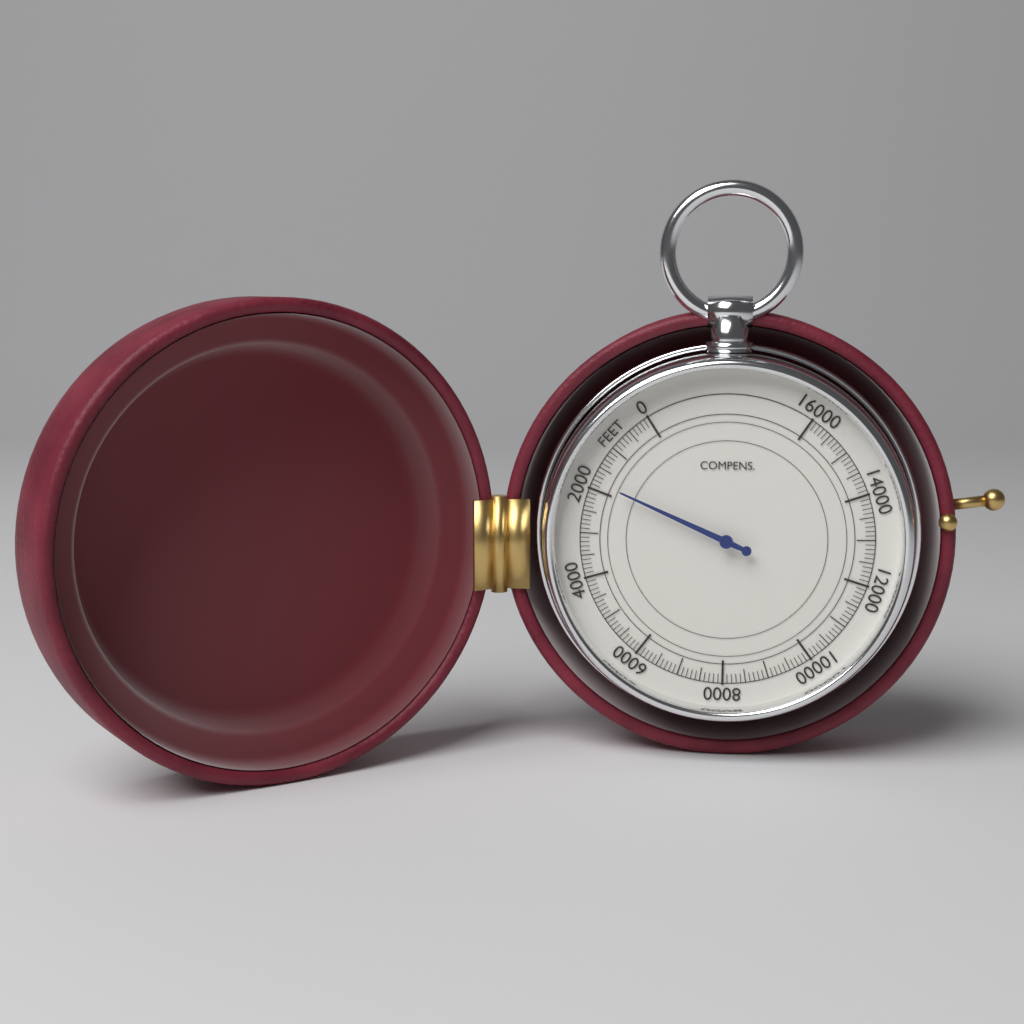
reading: 1800 feet
